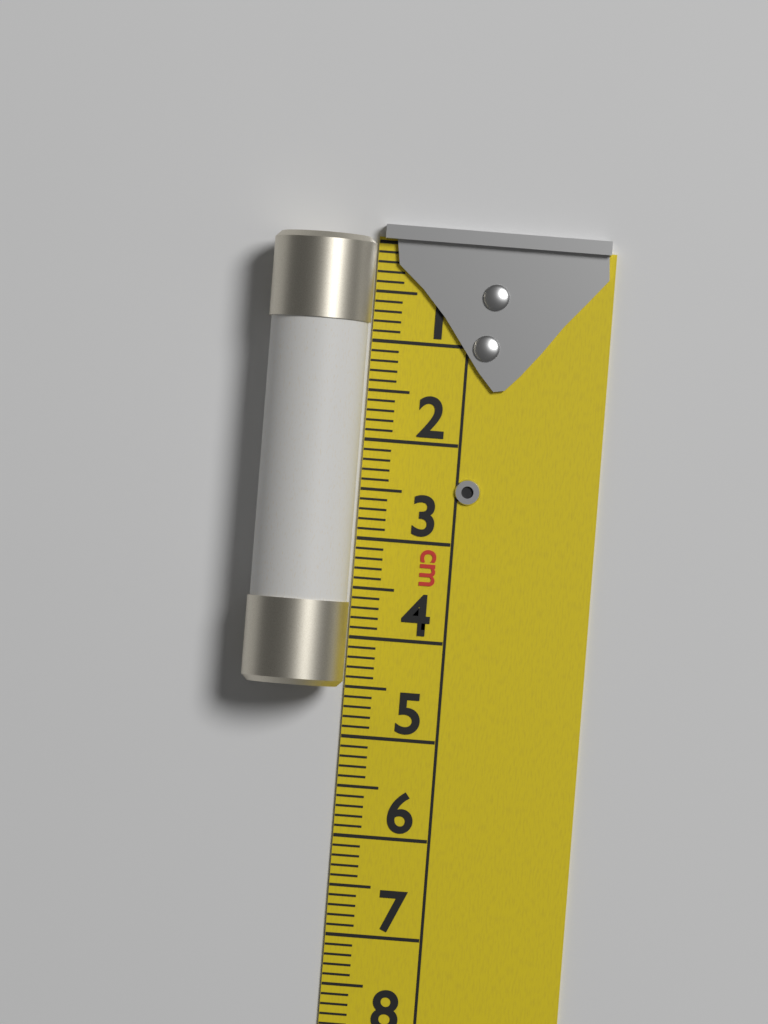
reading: 4.5 cm
